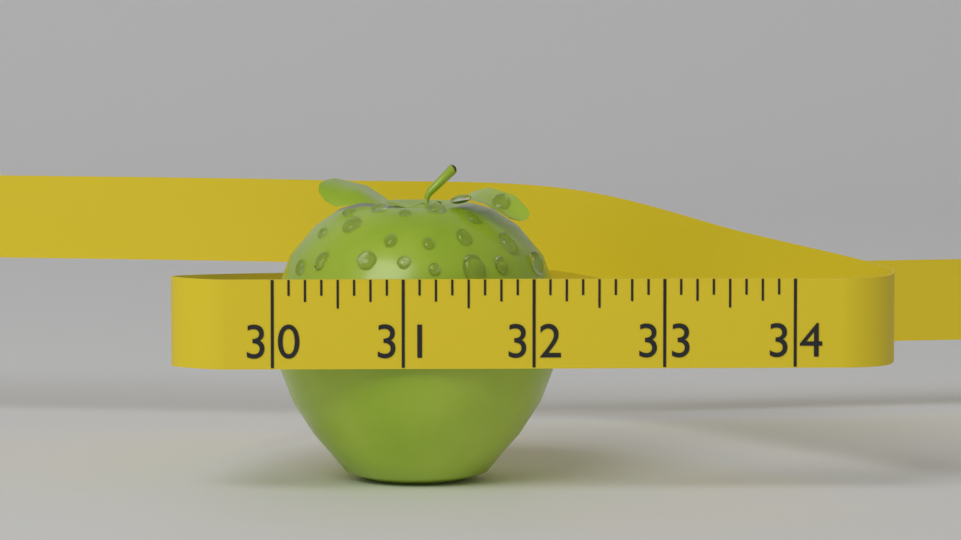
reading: 32.250 (no unit)
